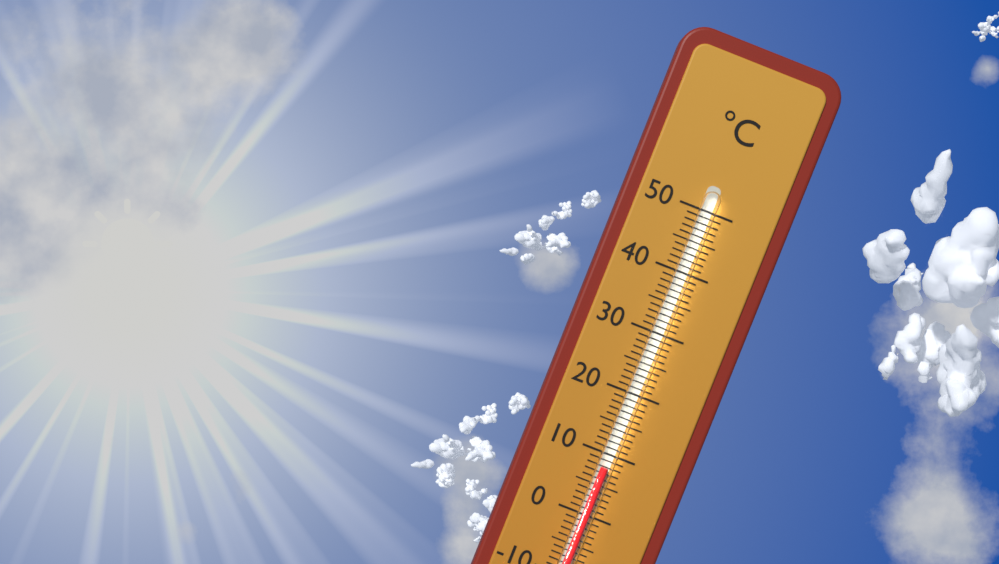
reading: 8 °C
